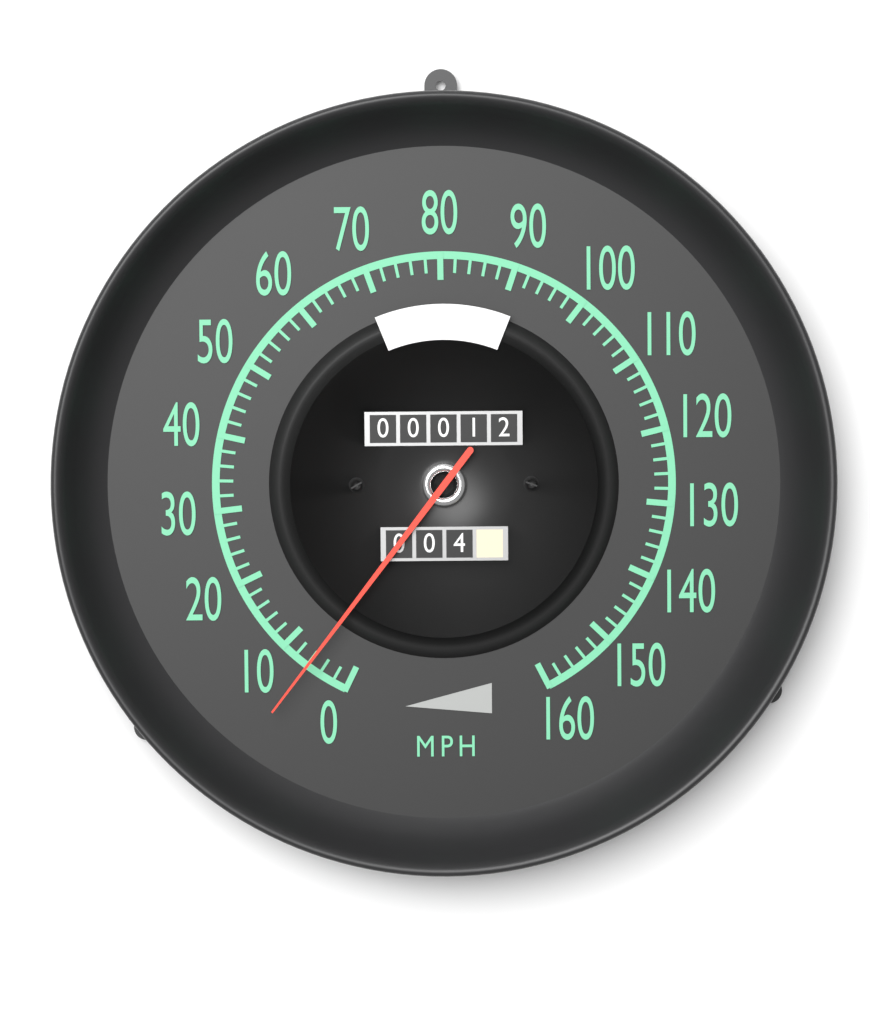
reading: 6 mph
